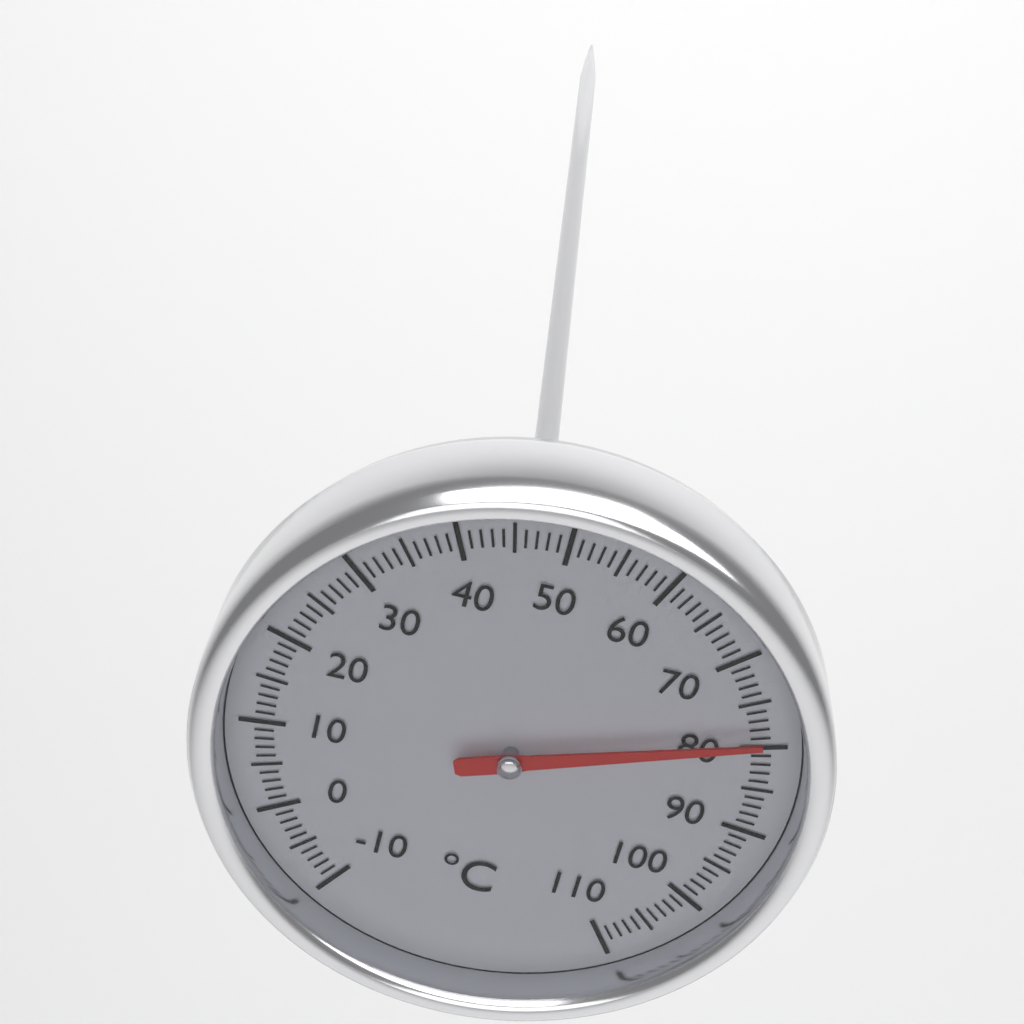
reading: 79 °C
